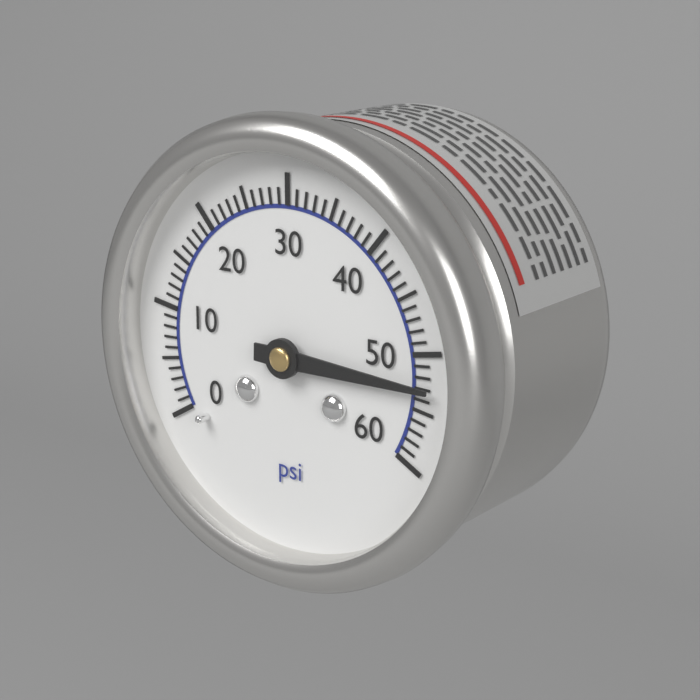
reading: 53 psi
